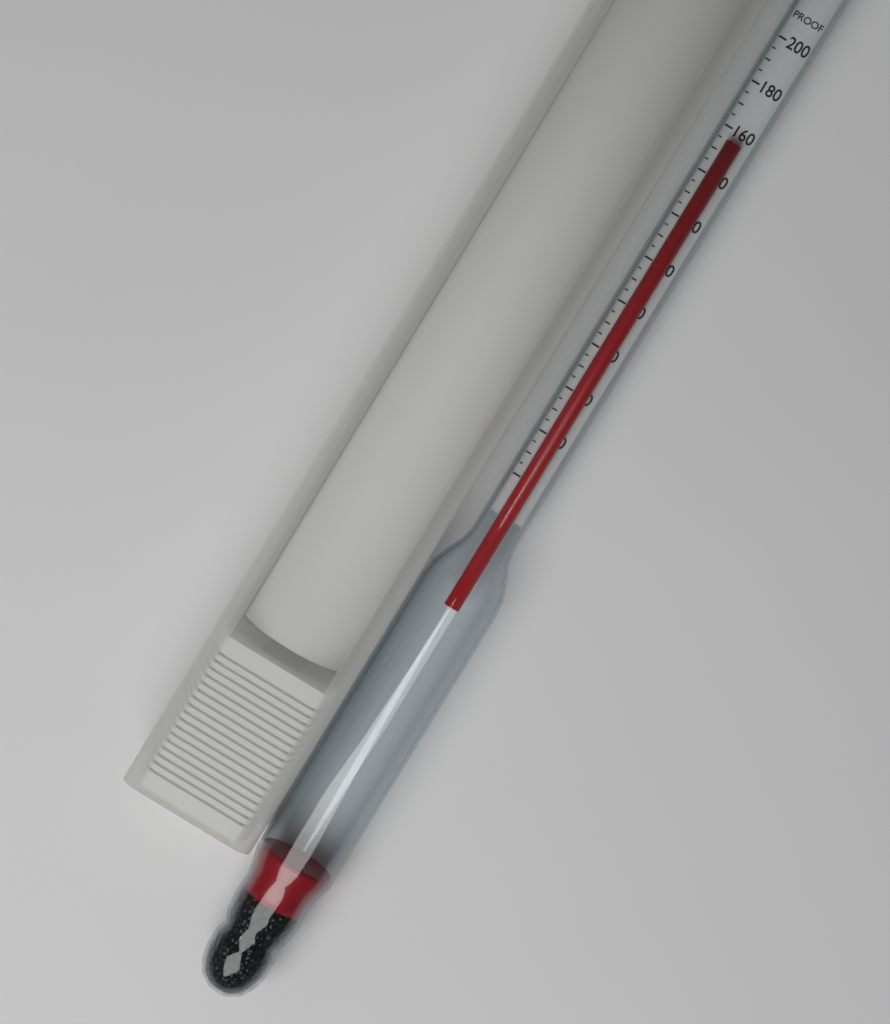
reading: 155 proof
